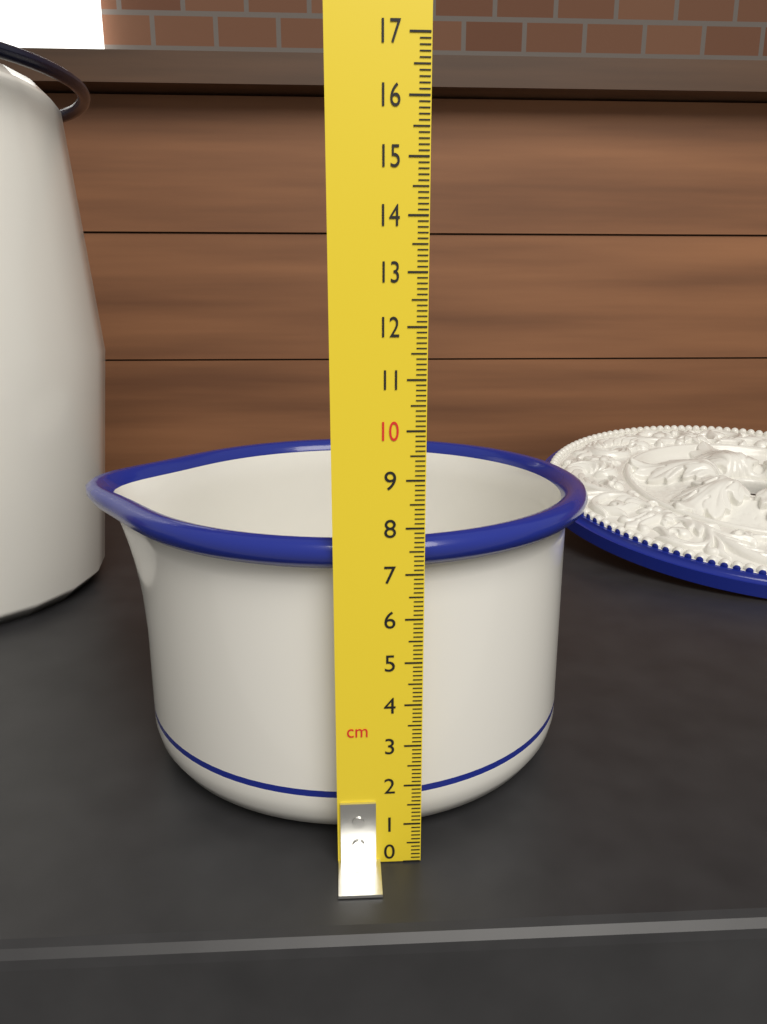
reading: 7.7 cm
